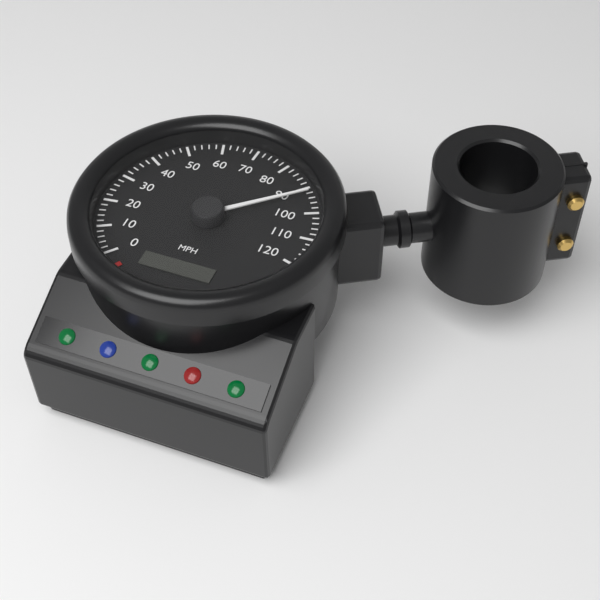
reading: 92 mph
